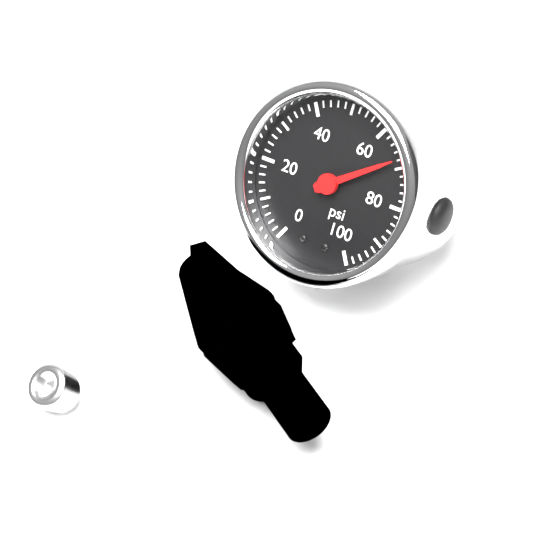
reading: 68 psi
